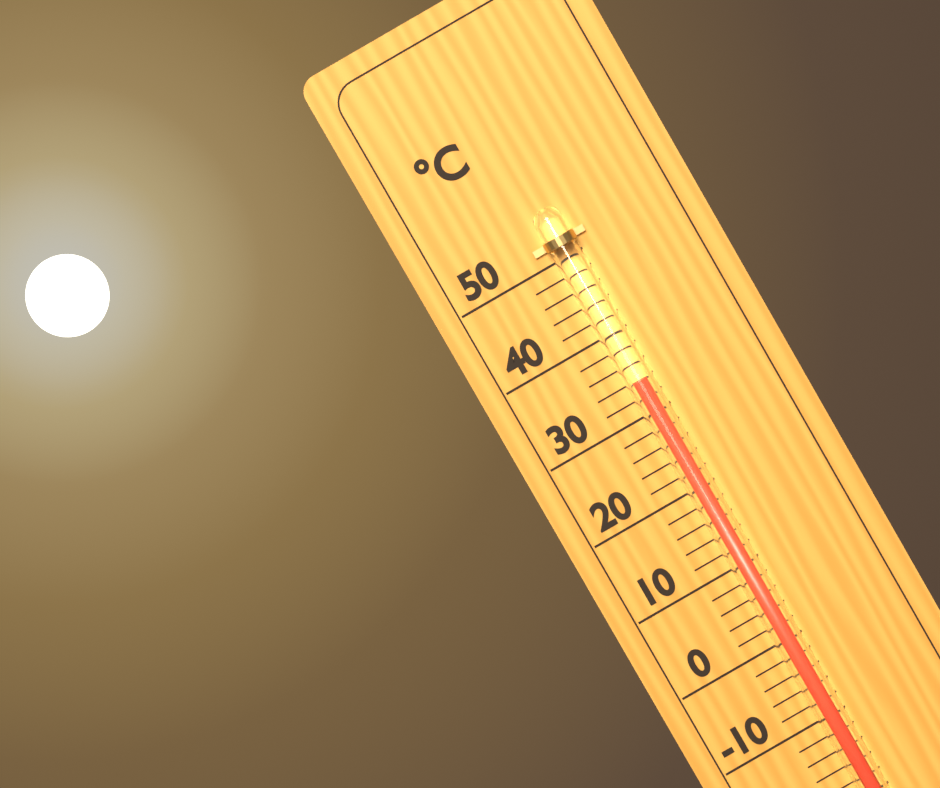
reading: 34 °C
